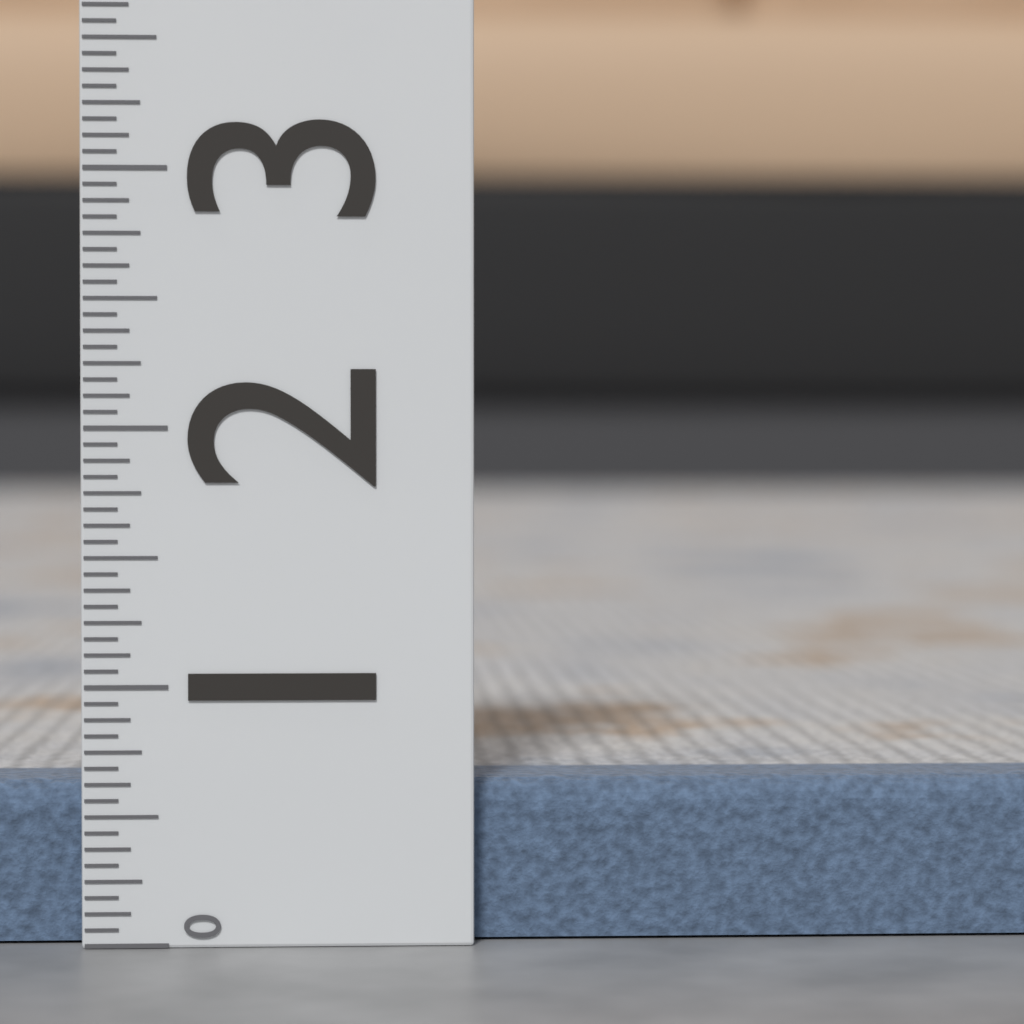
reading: 0.6250 (no unit)
